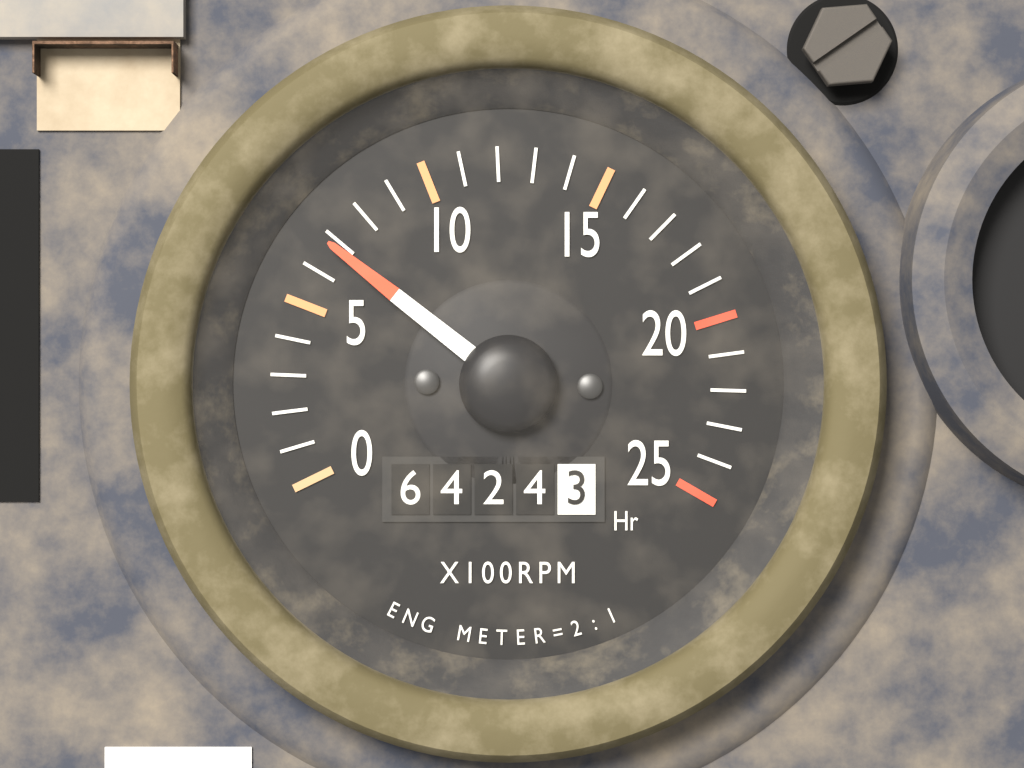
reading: 680 RPM
